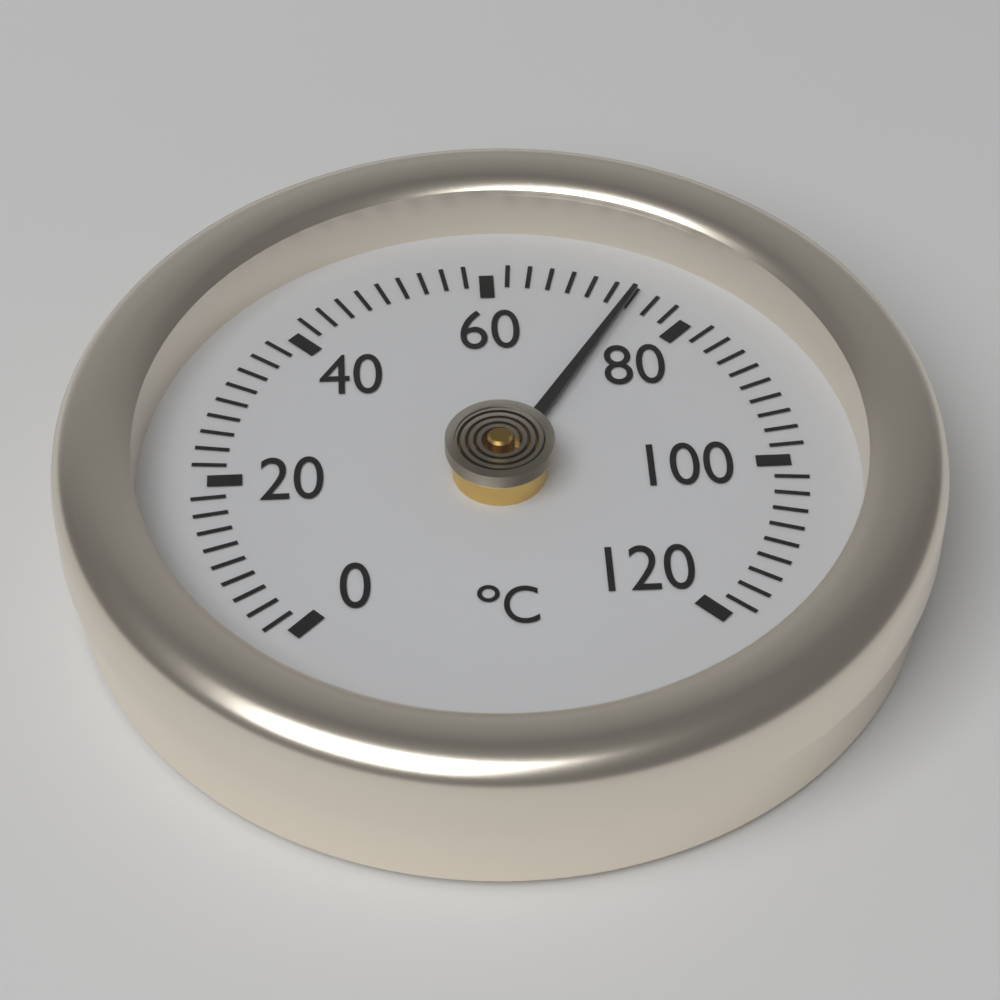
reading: 74 °C
